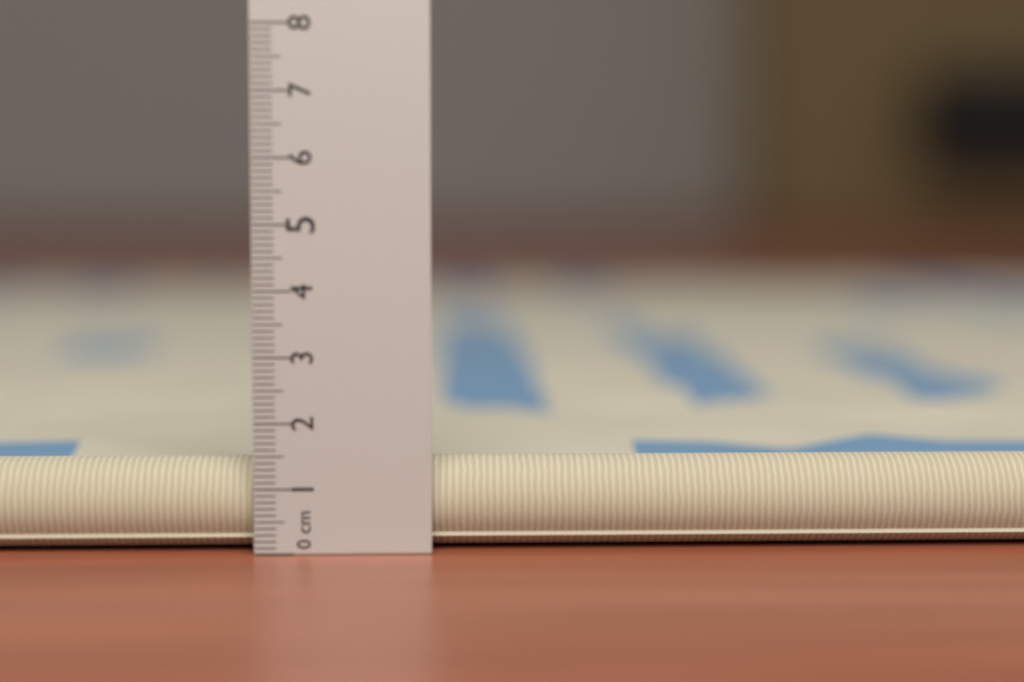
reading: 1.4 cm
